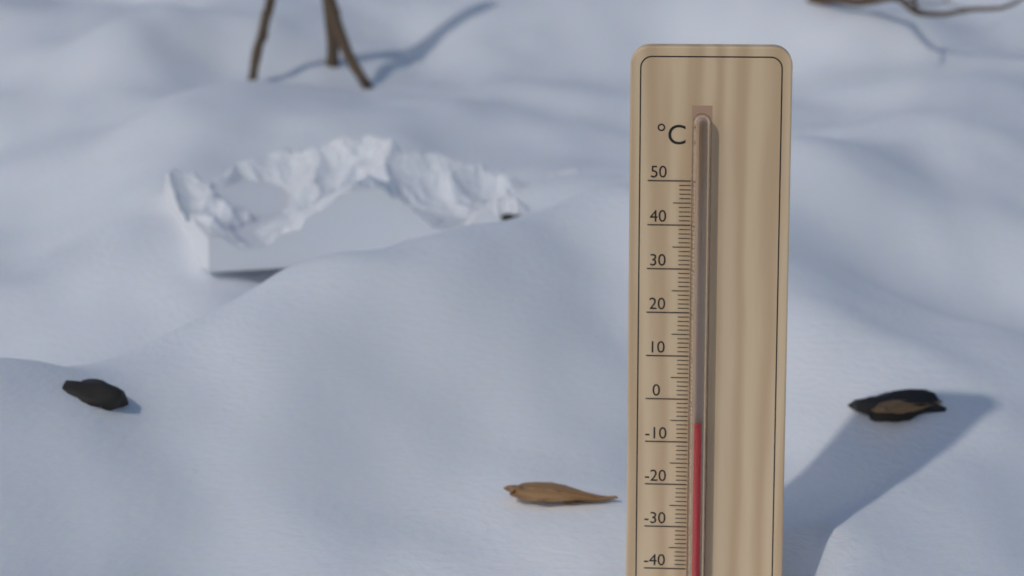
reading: -5 °C
